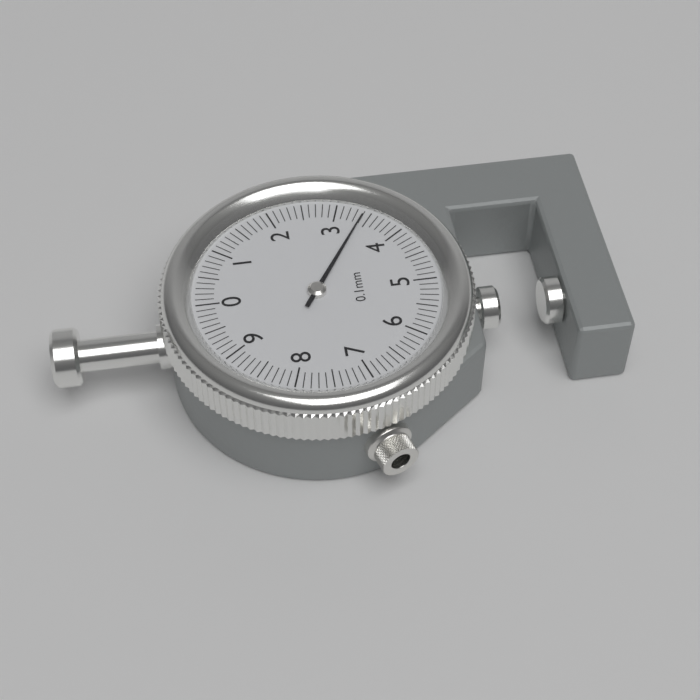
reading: 3.4 mm
